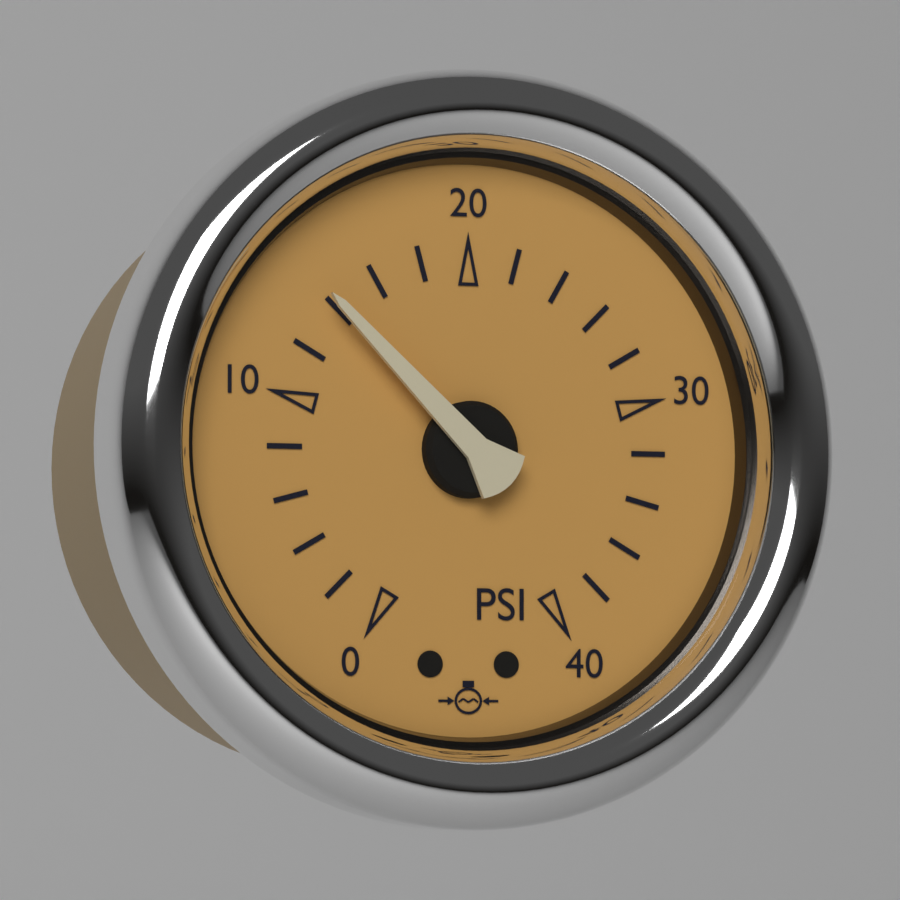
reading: 14 psi
